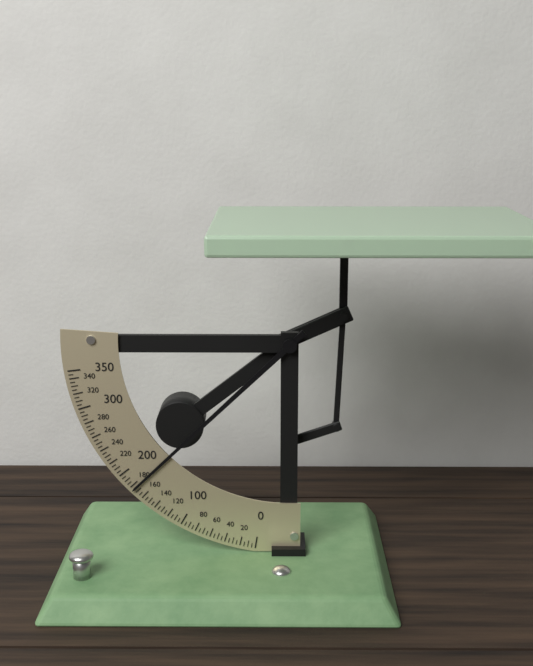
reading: 175 (no unit)
